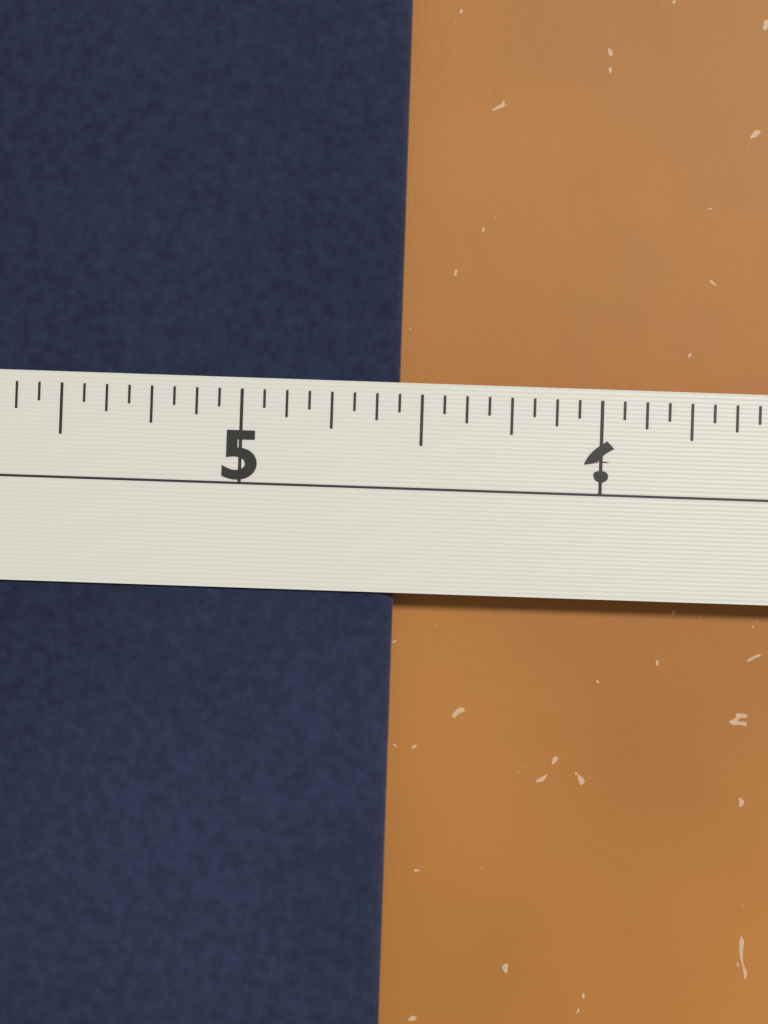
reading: 5.4375 in
